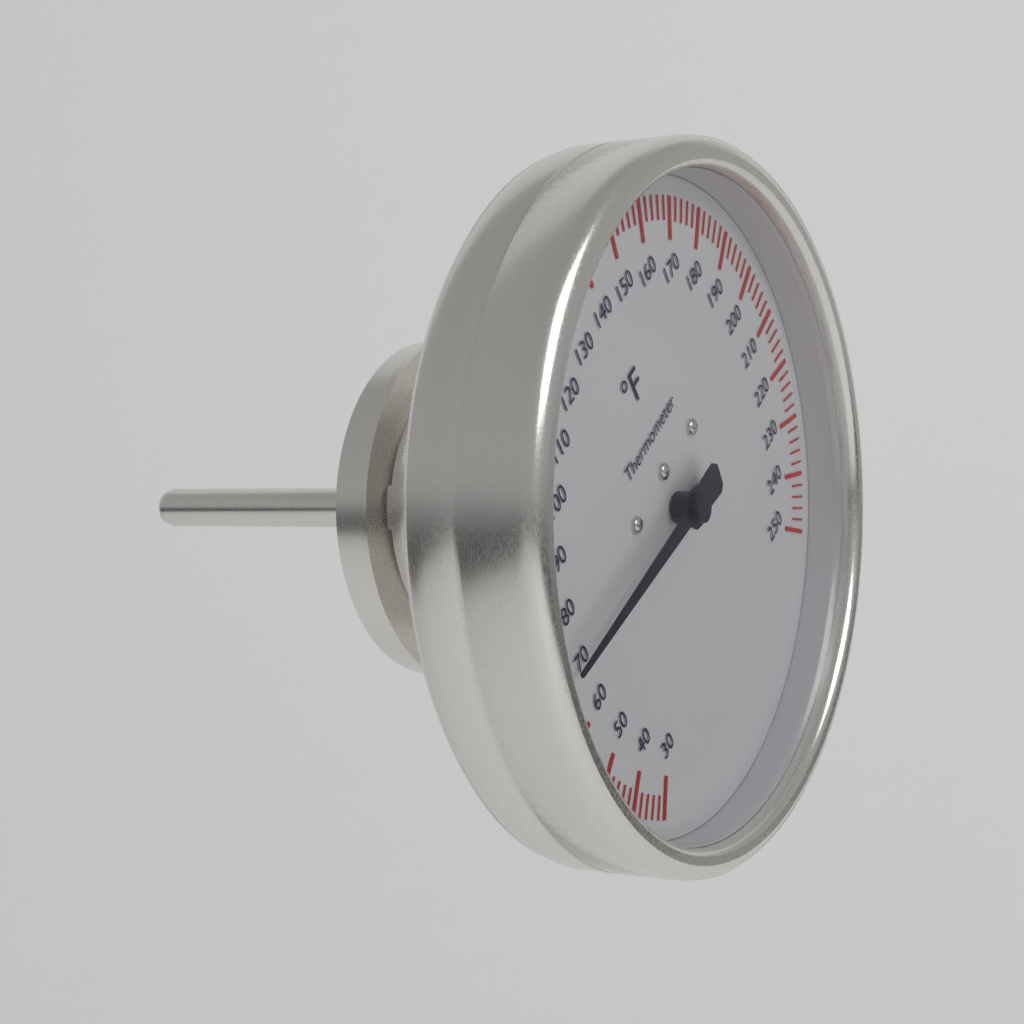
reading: 72 °F
